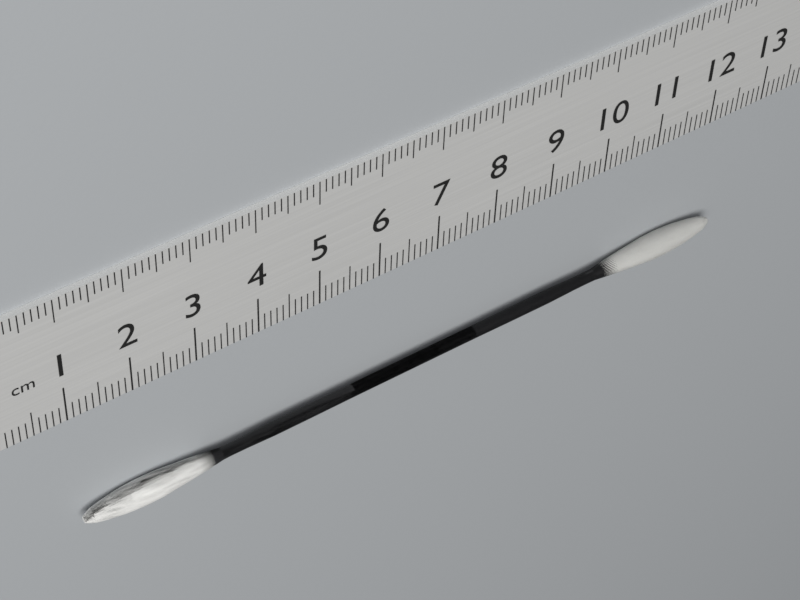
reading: 12.2 cm
